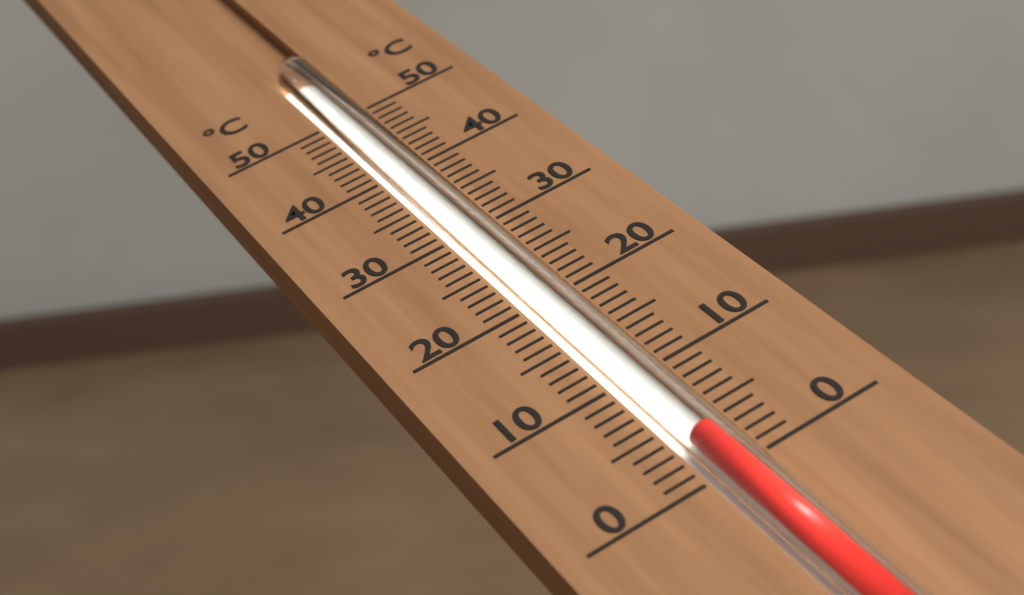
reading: 3 °C
